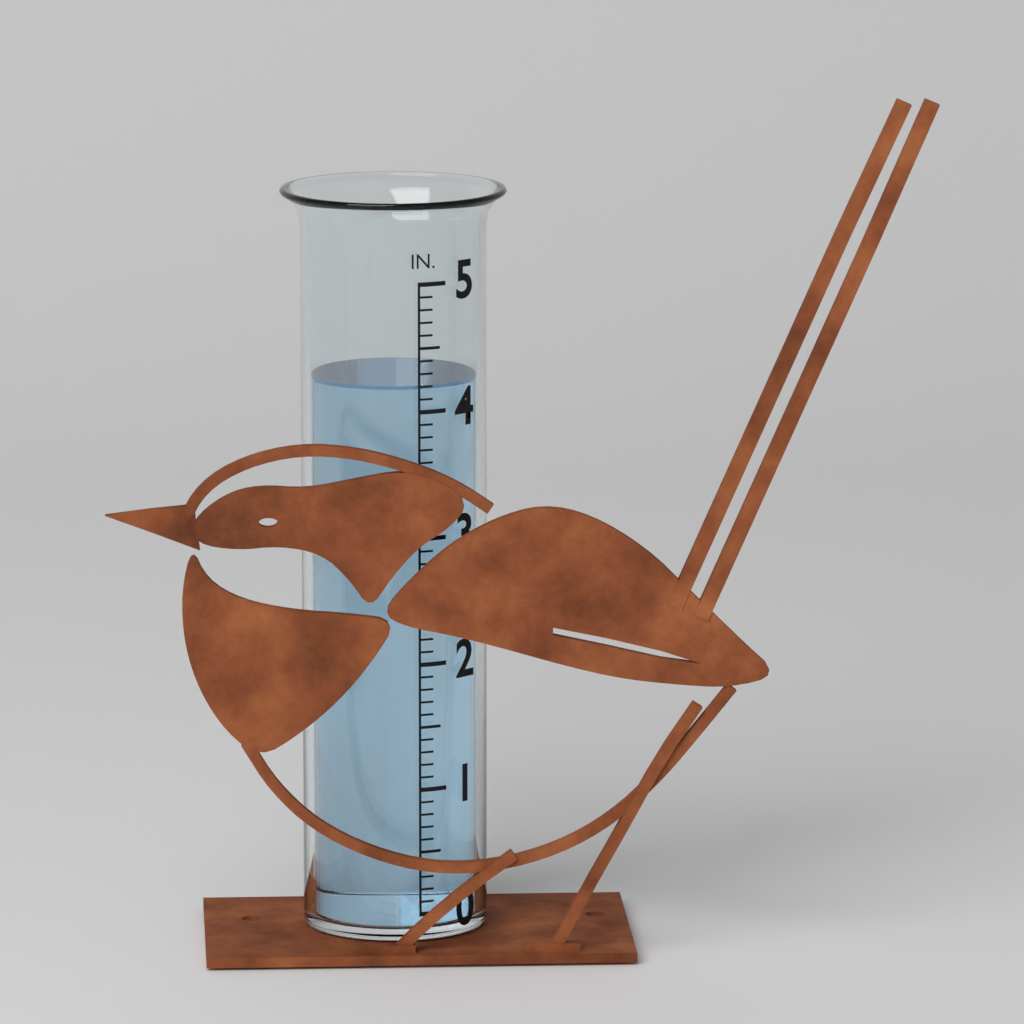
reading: 4.2 in
